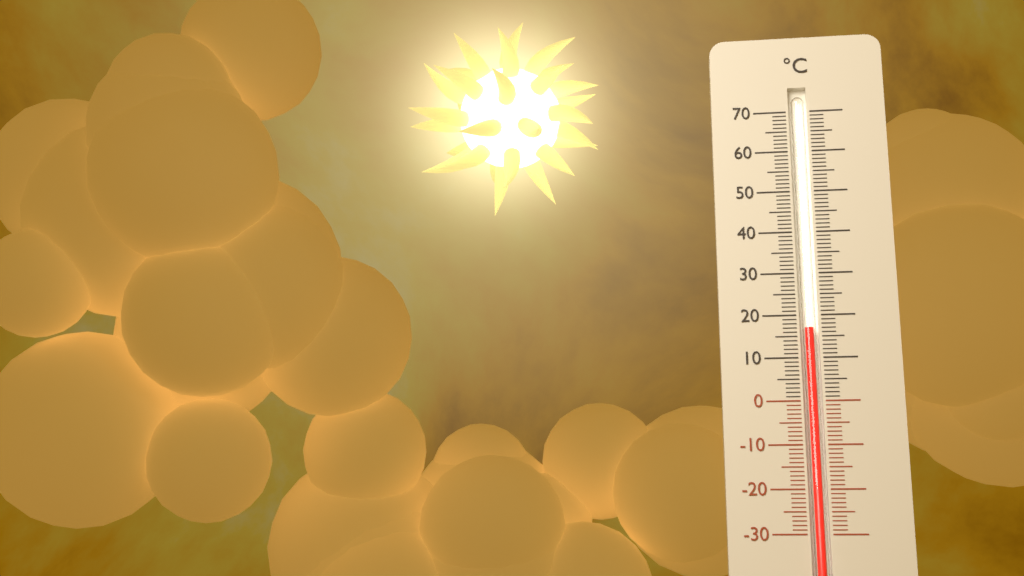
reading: 17 °C
